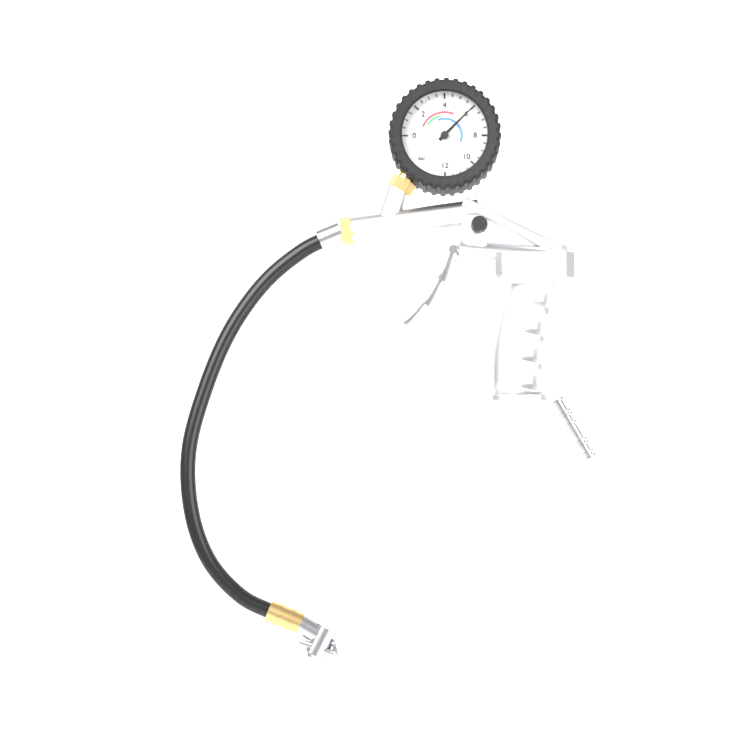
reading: 6.0 bar
